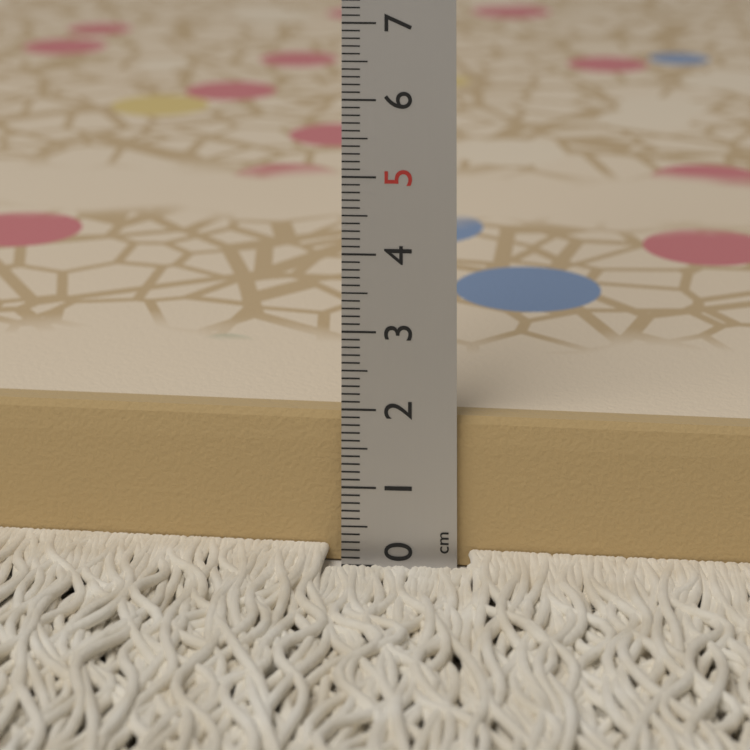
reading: 1.9 cm
